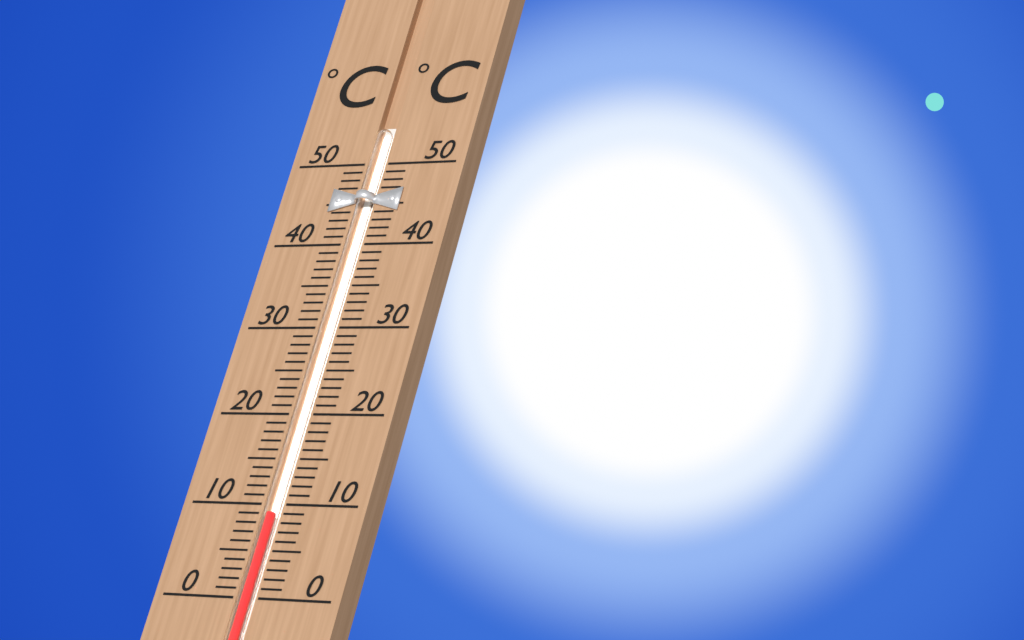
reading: 9 °C
